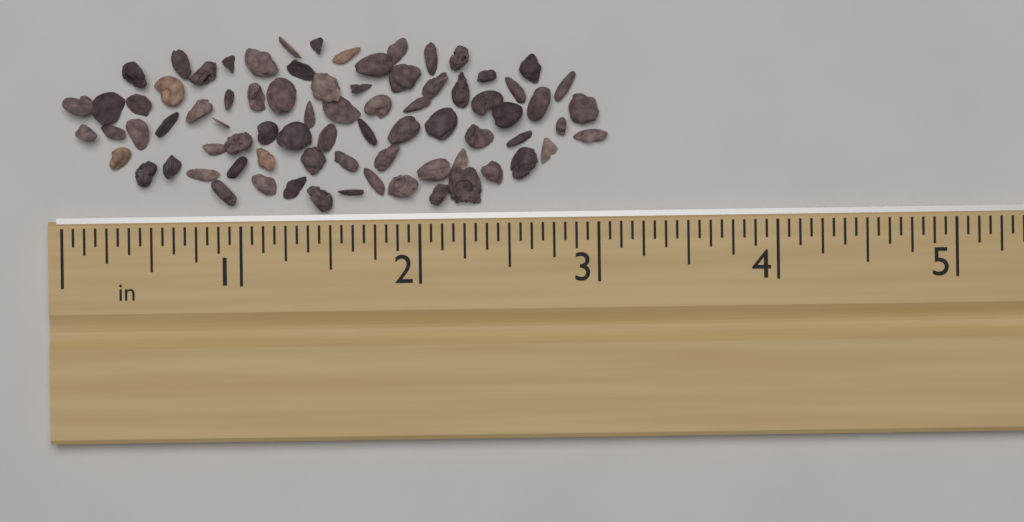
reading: 3.0625 in
